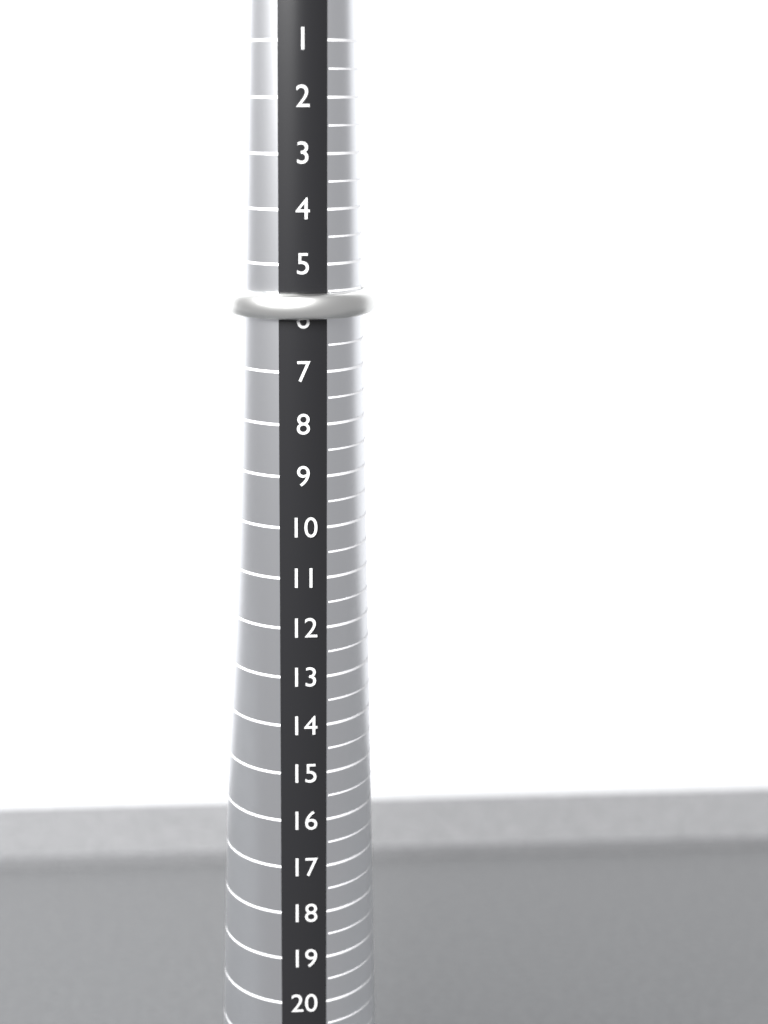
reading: 6.0 (no unit)
